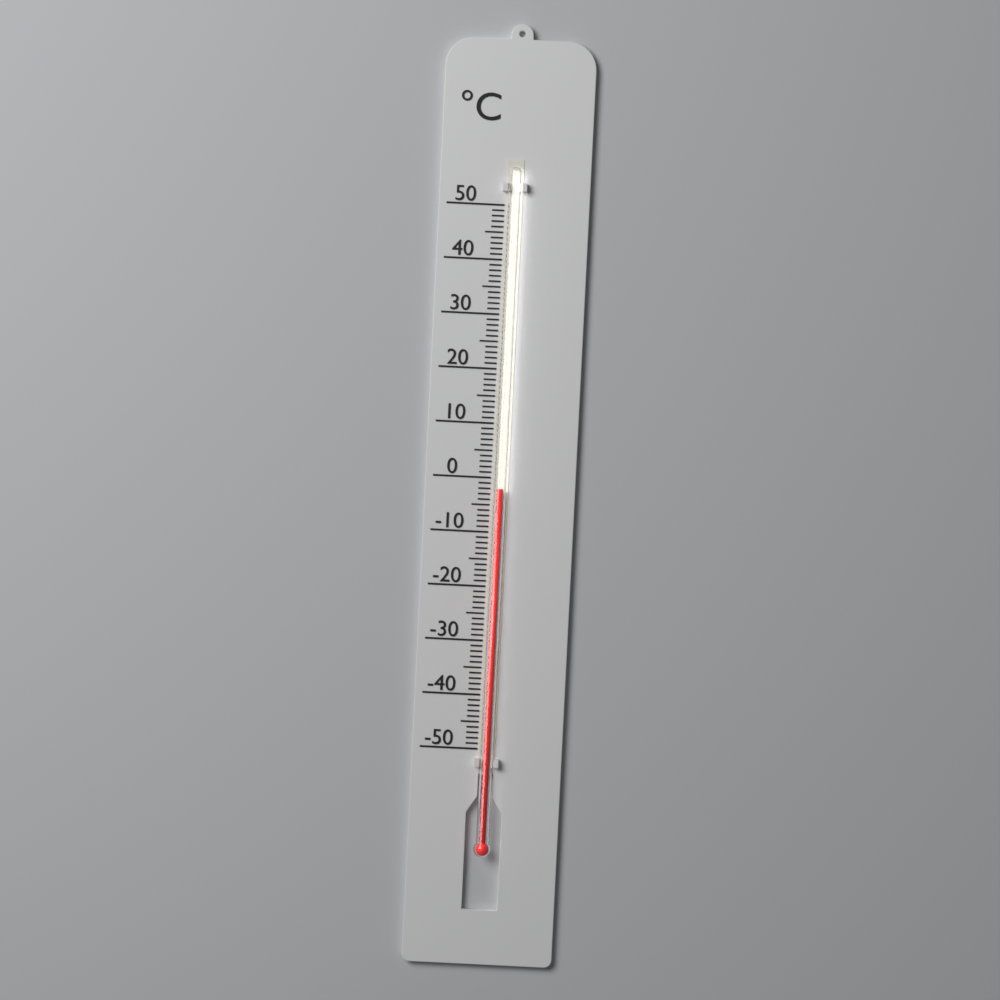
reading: -2 °C
